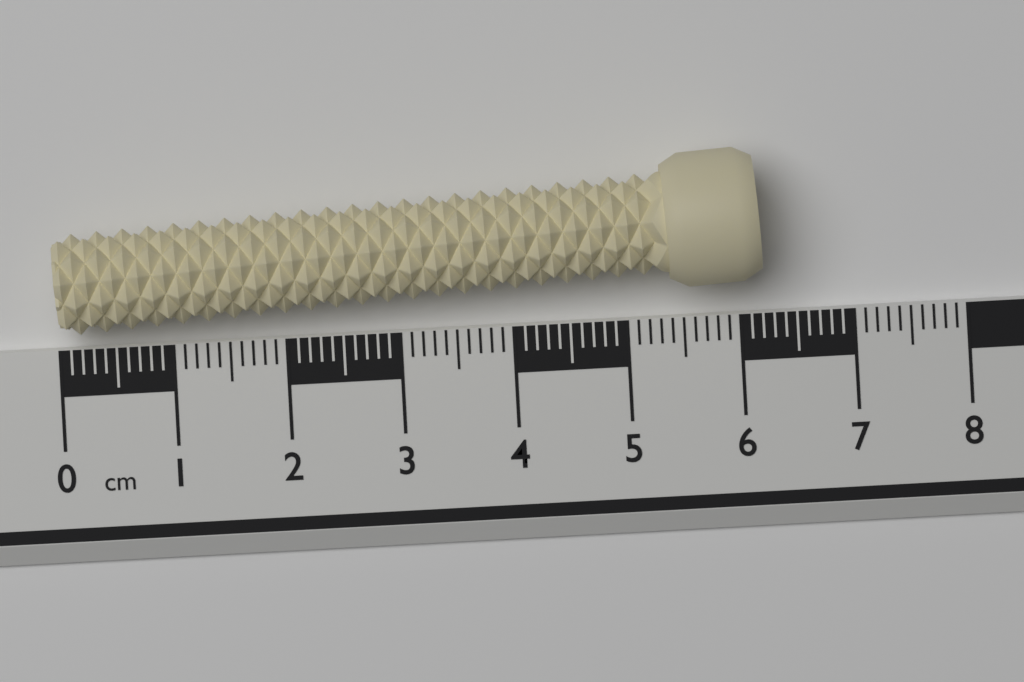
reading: 6.2 cm
